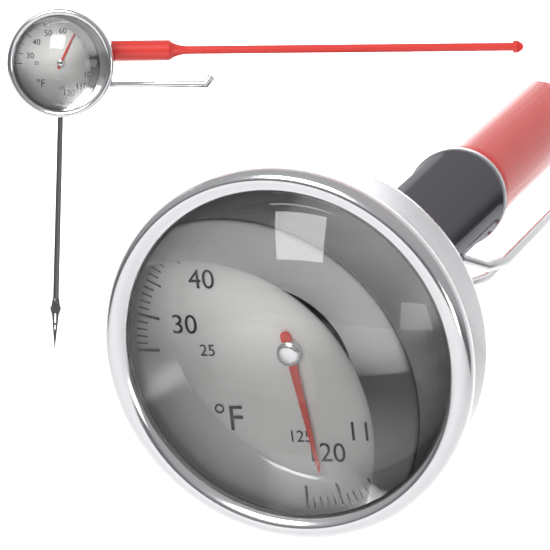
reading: 122 °F
